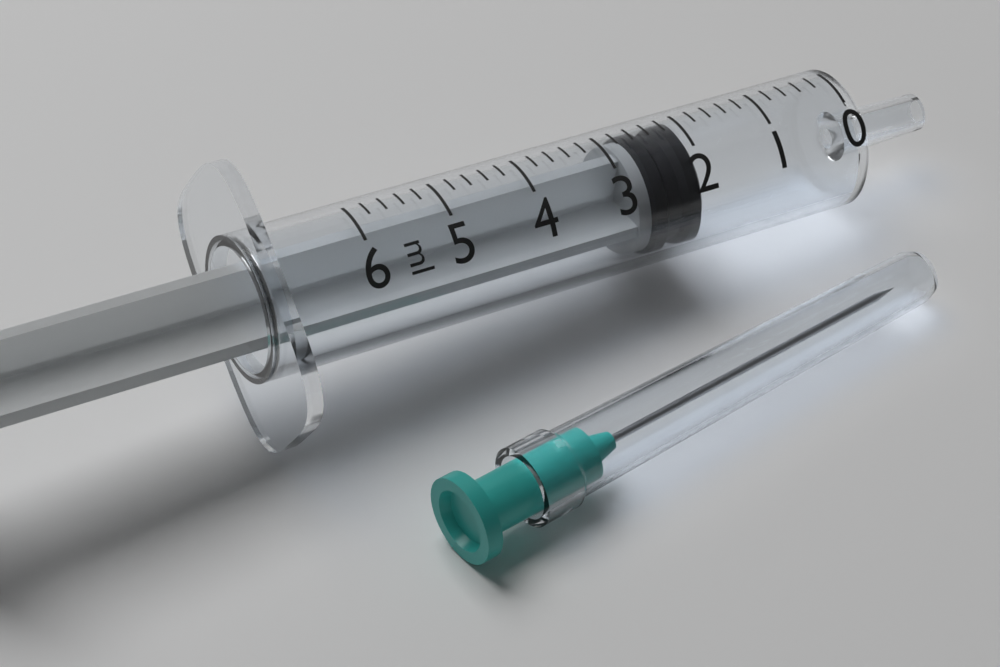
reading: 2.0 ml
